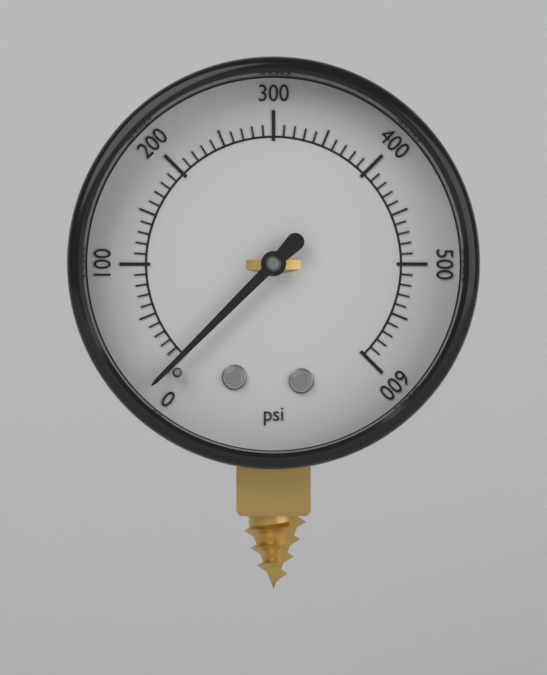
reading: 0 psi
